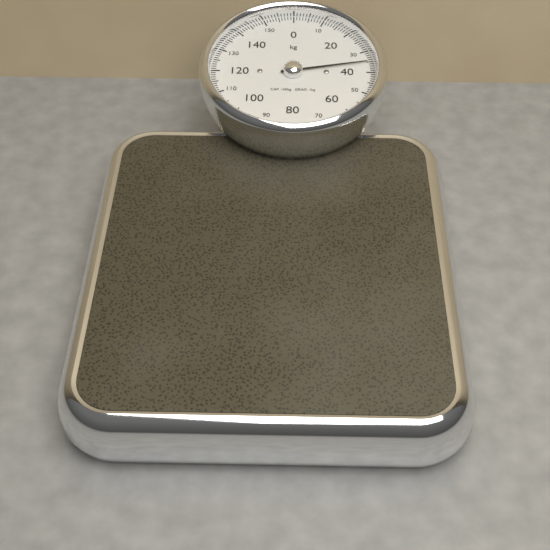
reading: 35 kg
